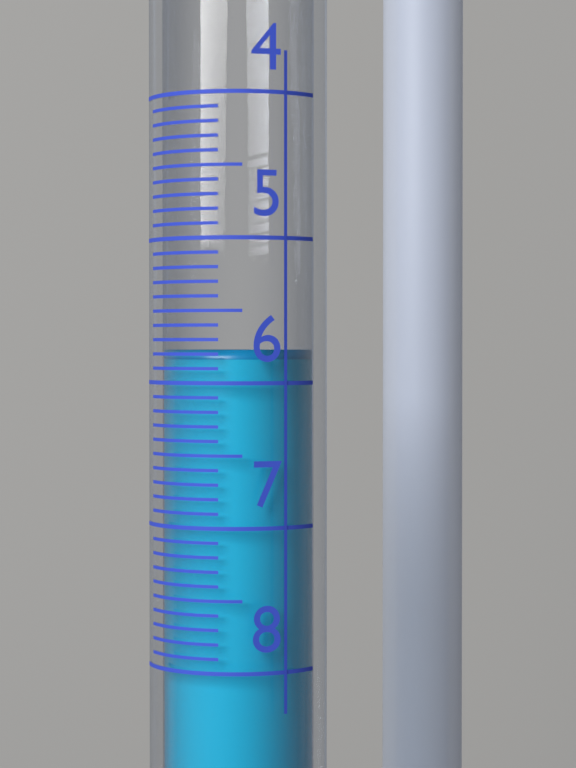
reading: 5.8 (no unit)
